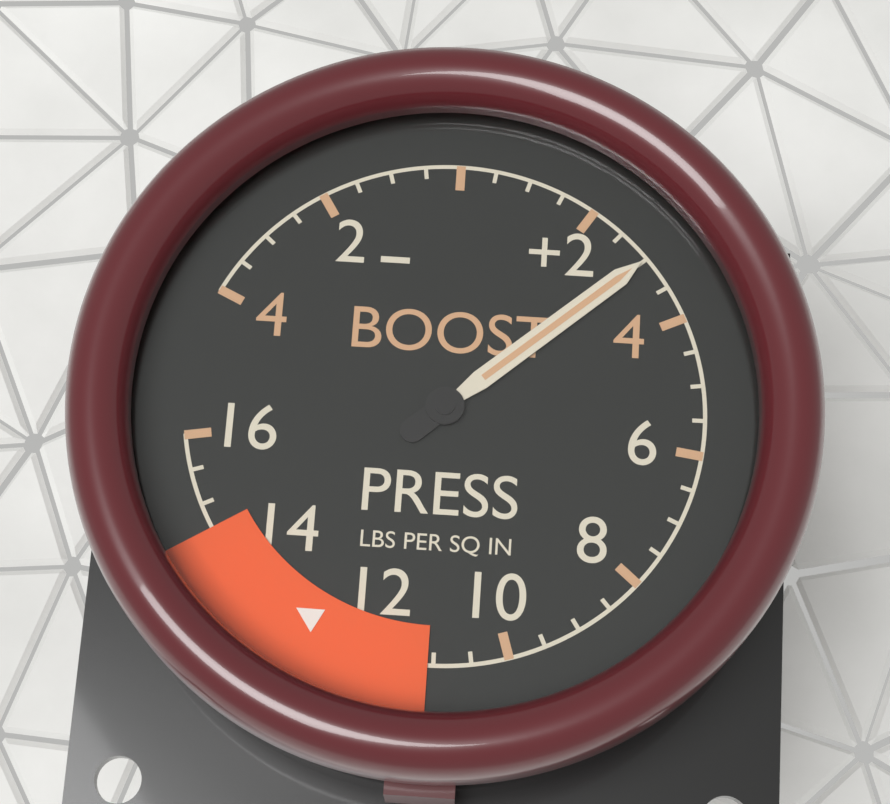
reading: 3.0 psi
